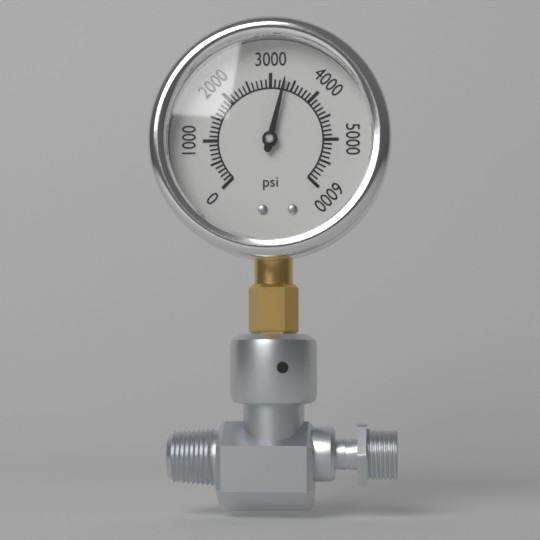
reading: 3300 psi
